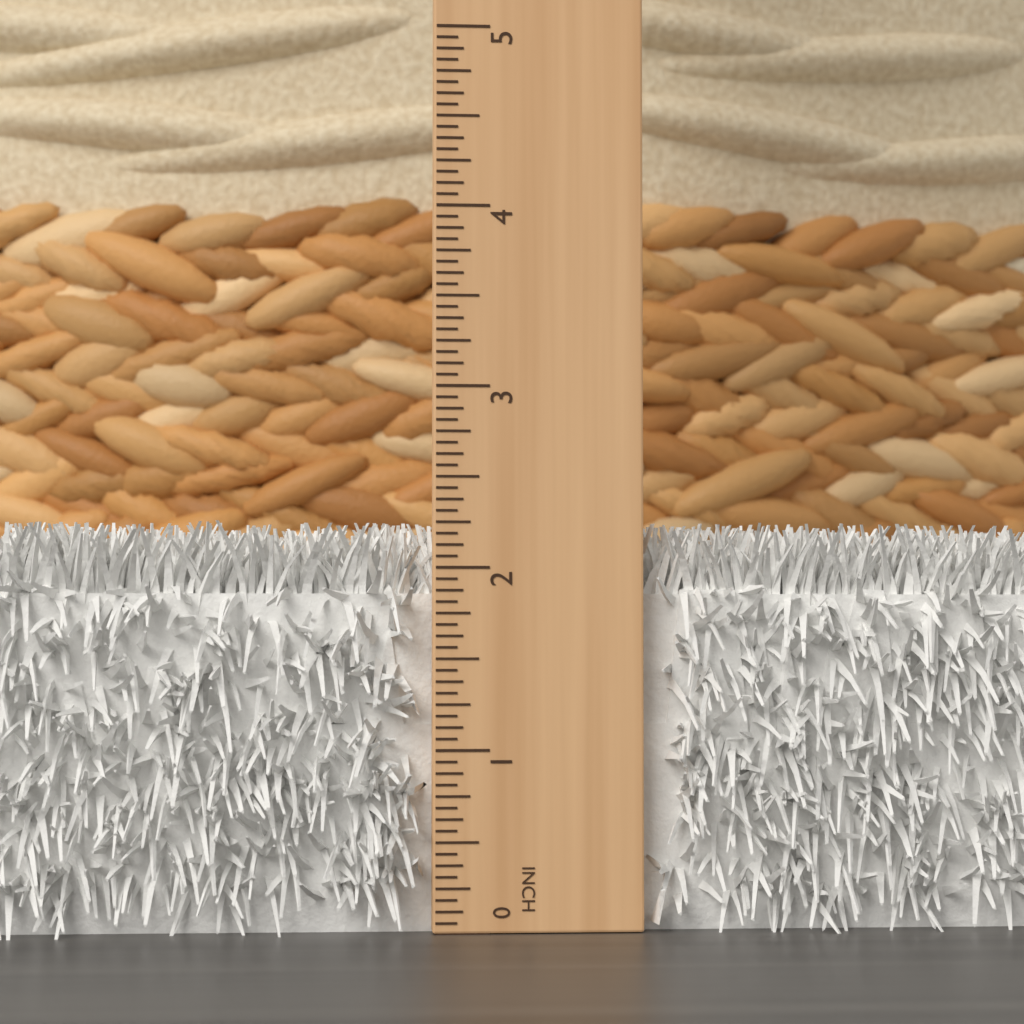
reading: 2.2500 in
